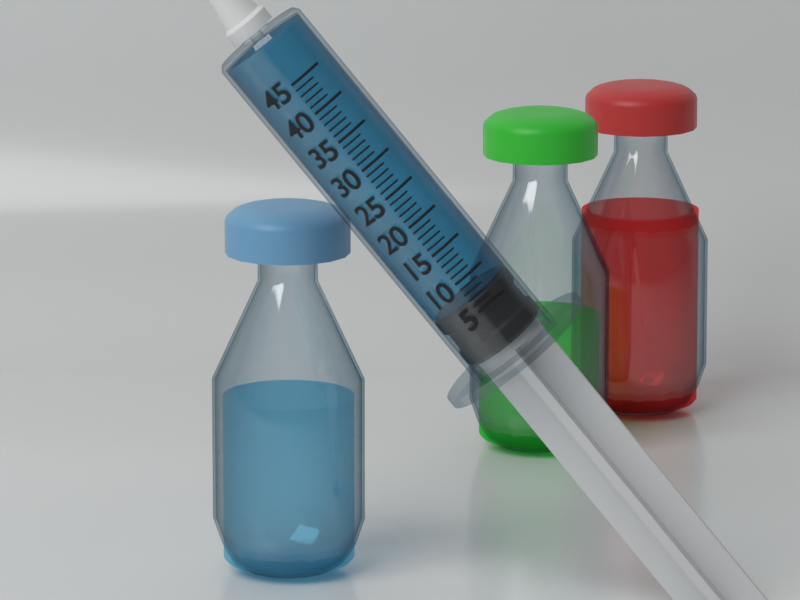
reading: 7 (no unit)
